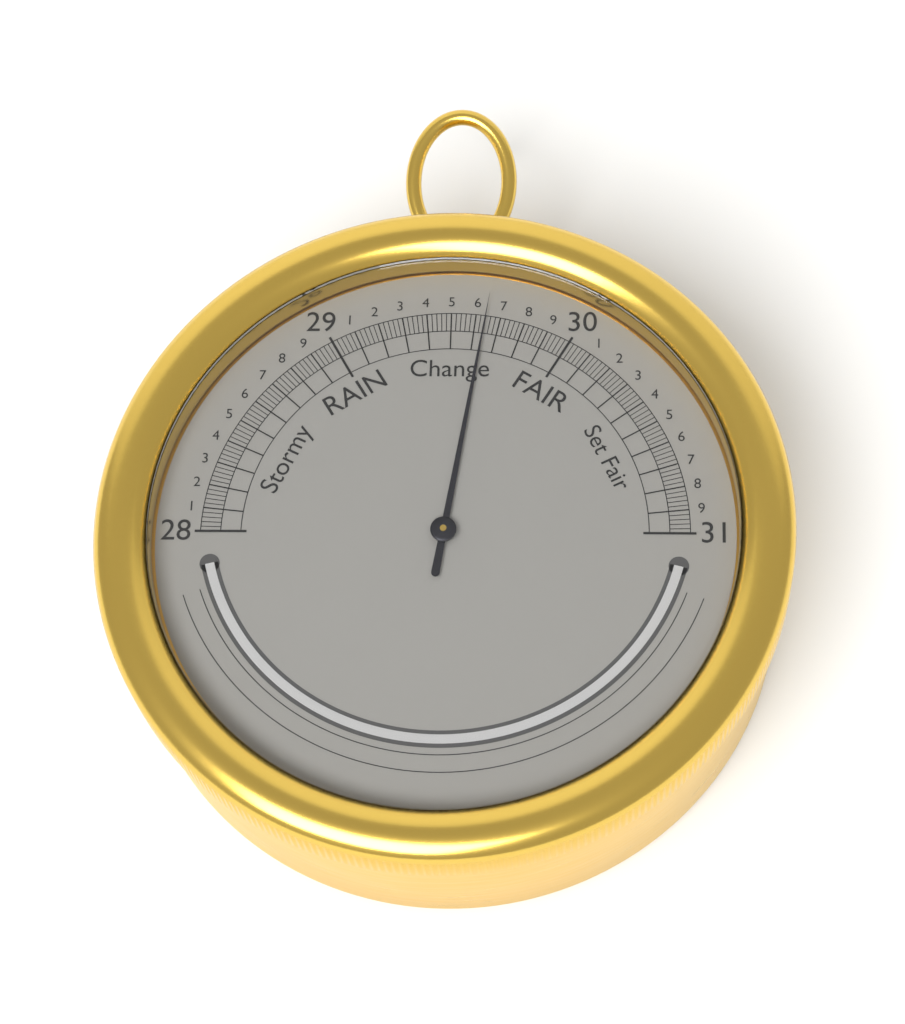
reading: 29.64 inHg
